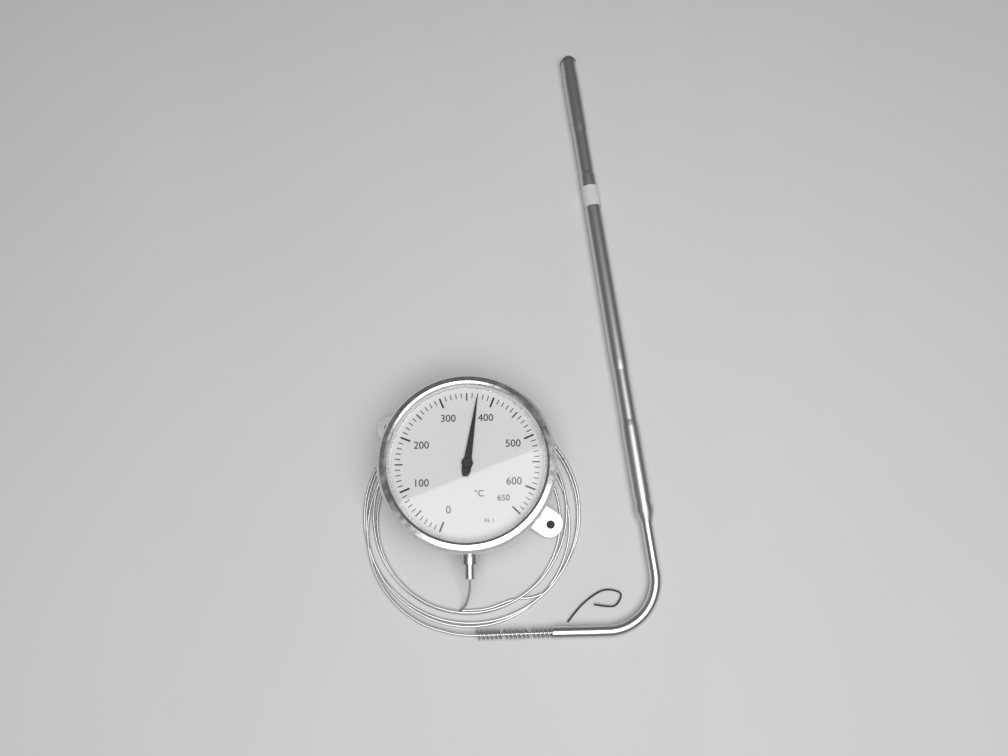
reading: 370 °C
